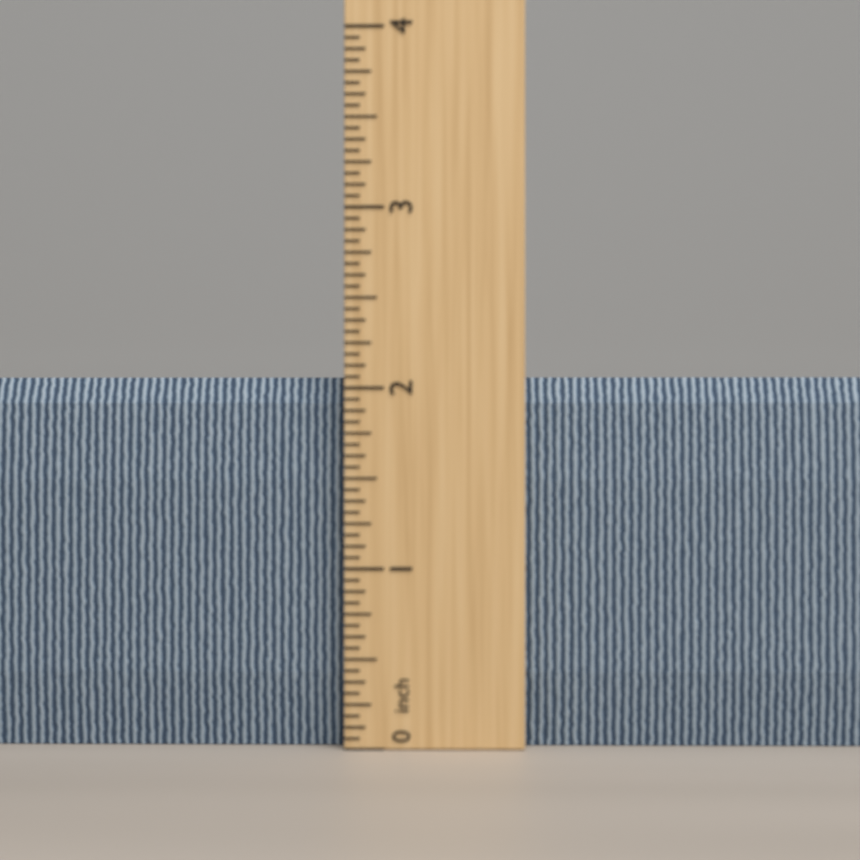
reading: 2.0625 inch
